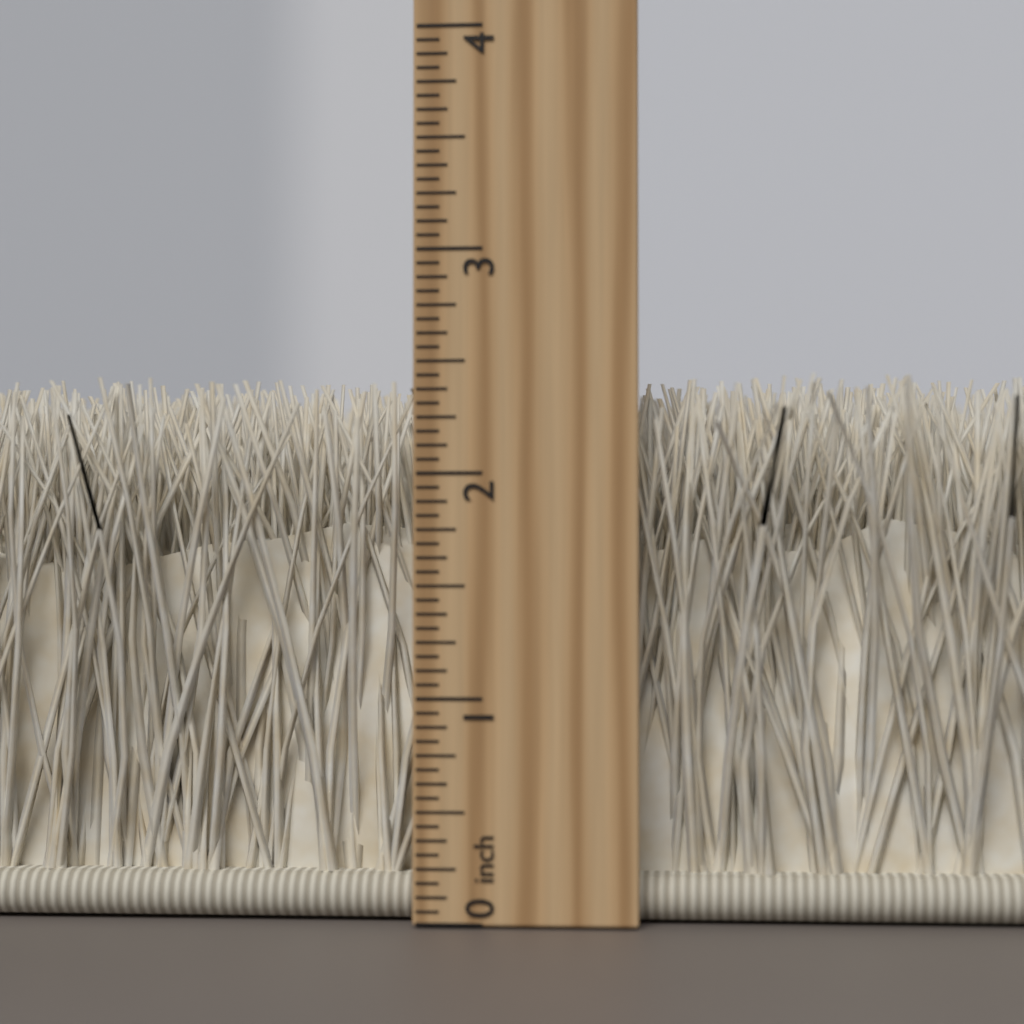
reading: 2.4375 inch
